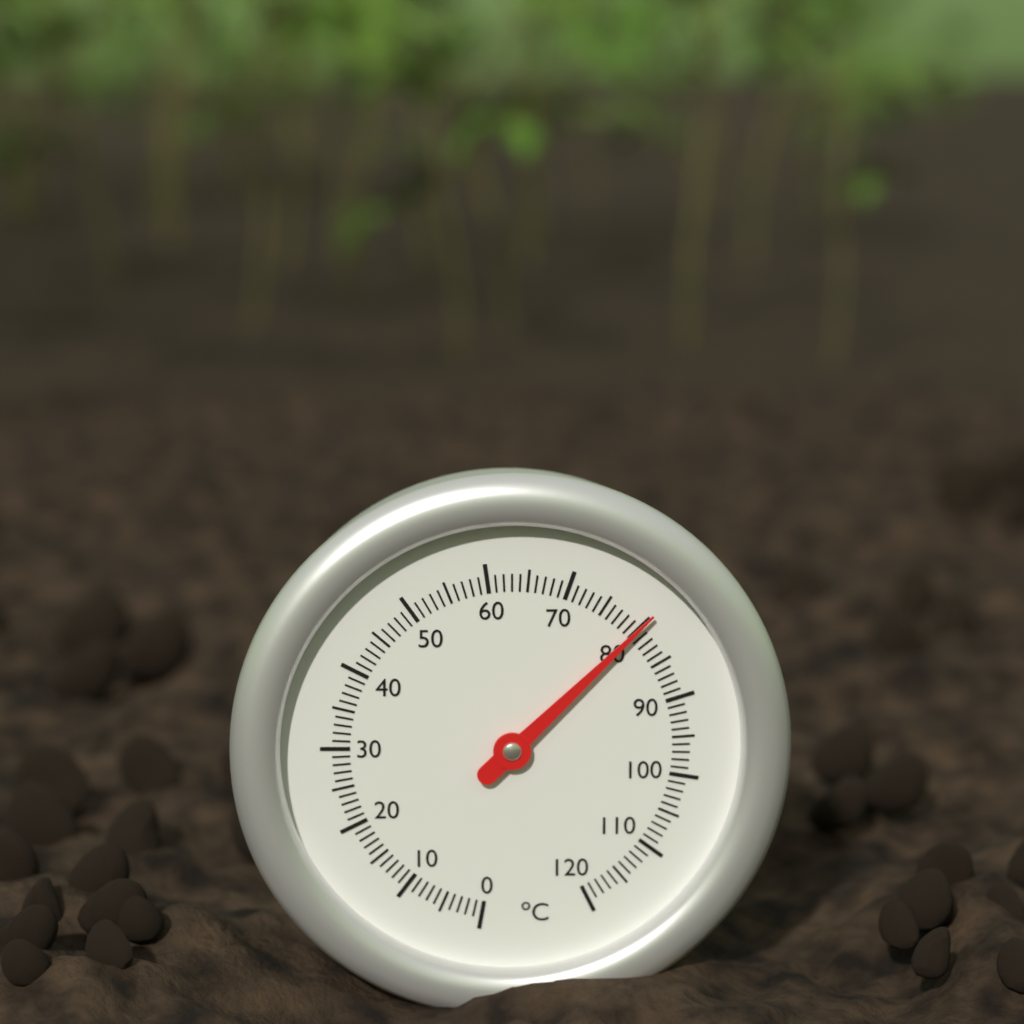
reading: 80 °C
